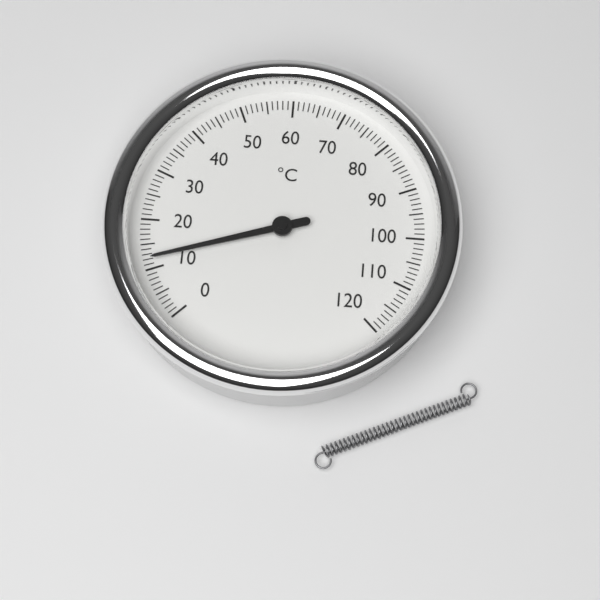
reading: 12 °C
